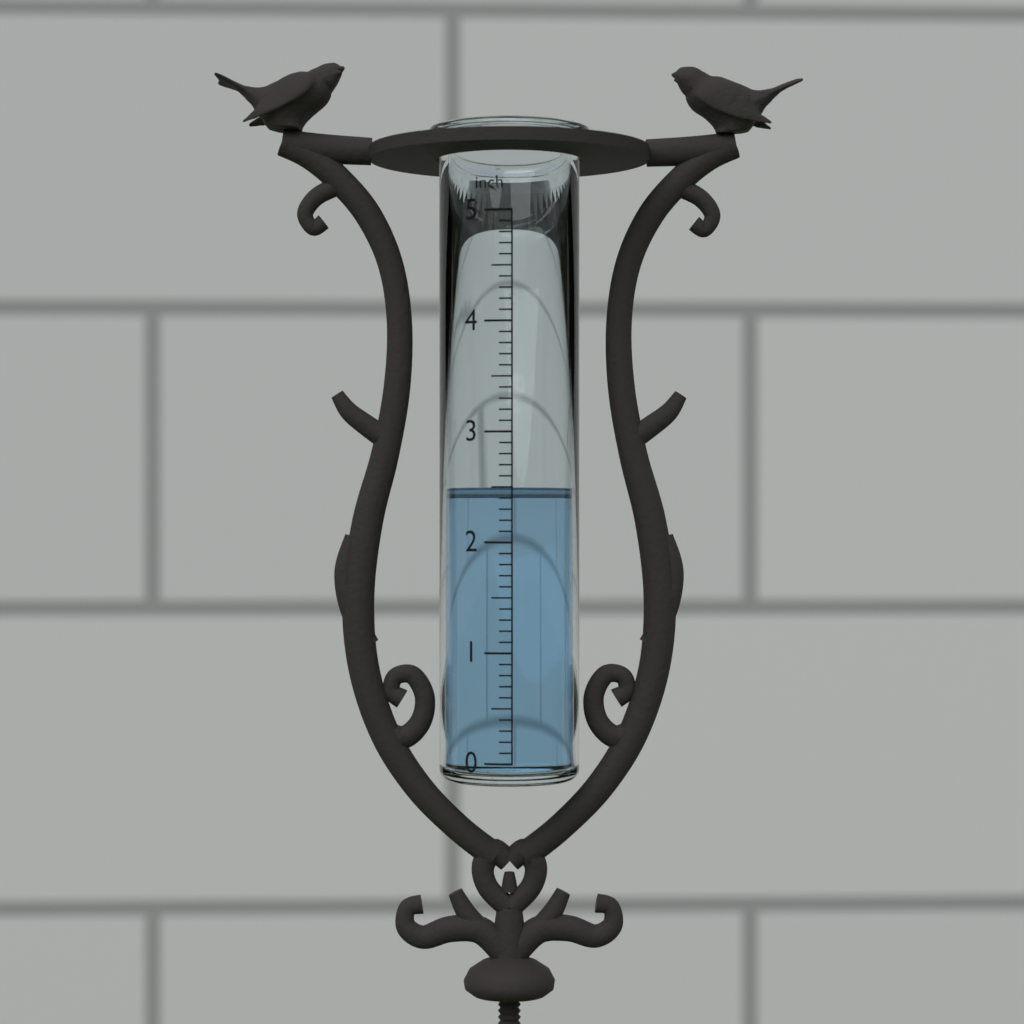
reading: 2.5 inch
